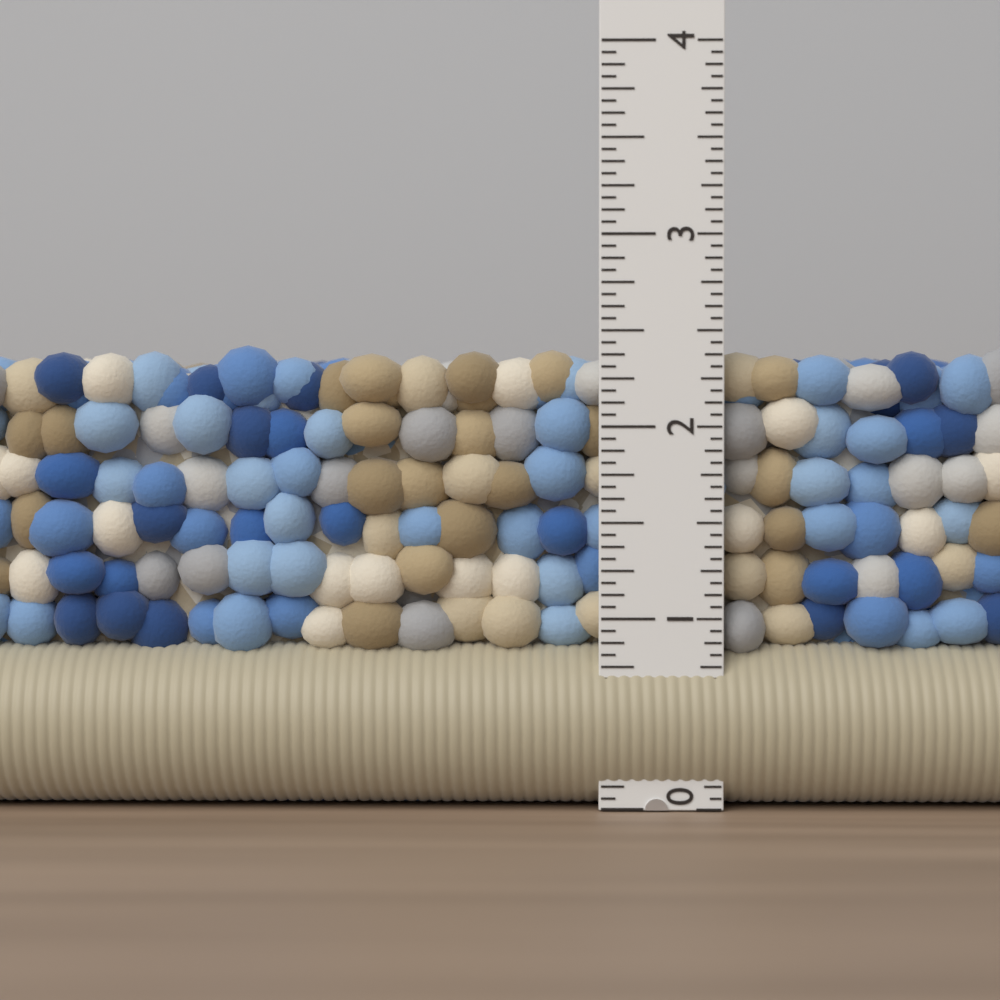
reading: 2.4375 in
